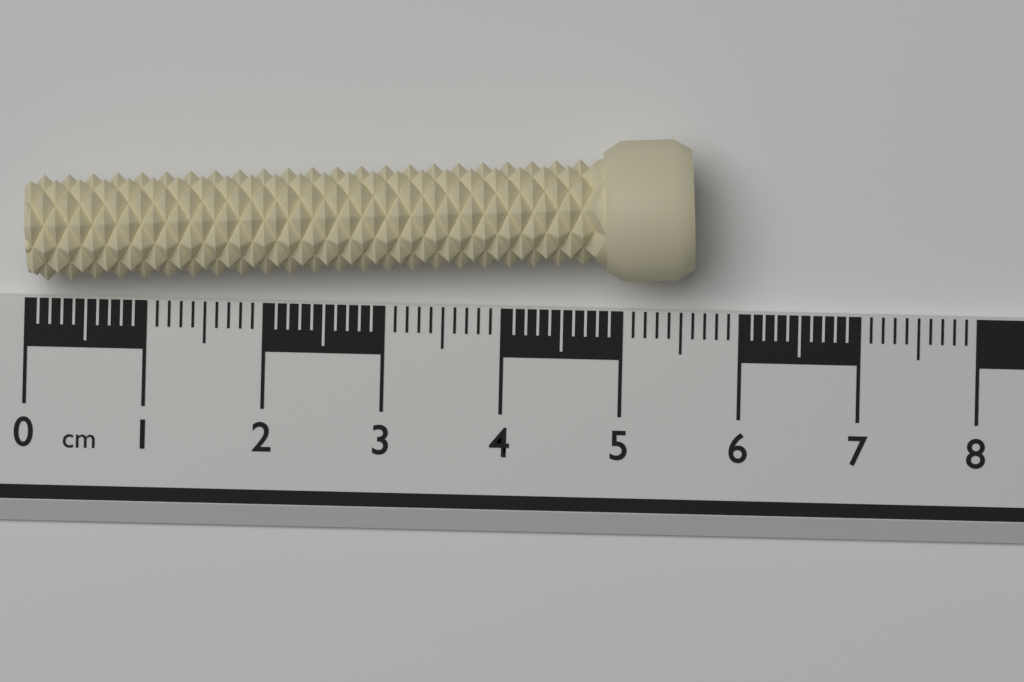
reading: 5.6 cm
